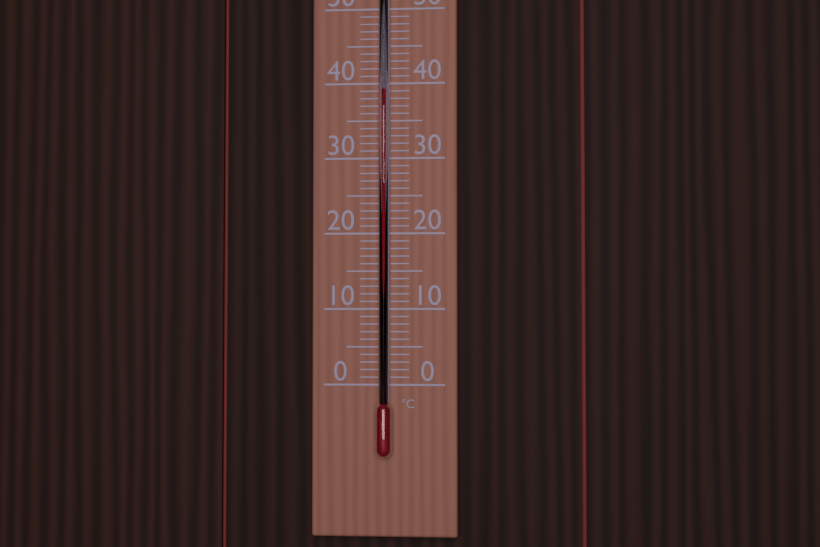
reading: 39 °C
